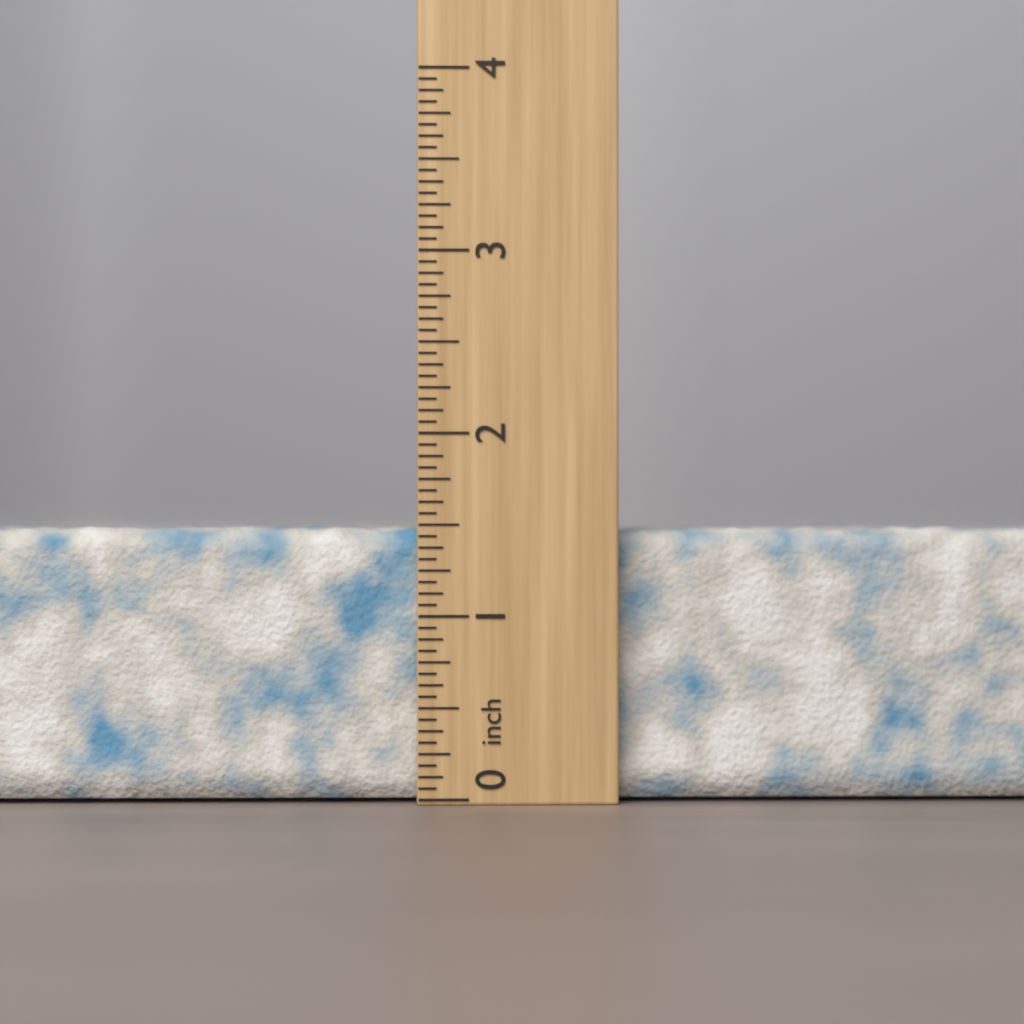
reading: 1.5000 inch
